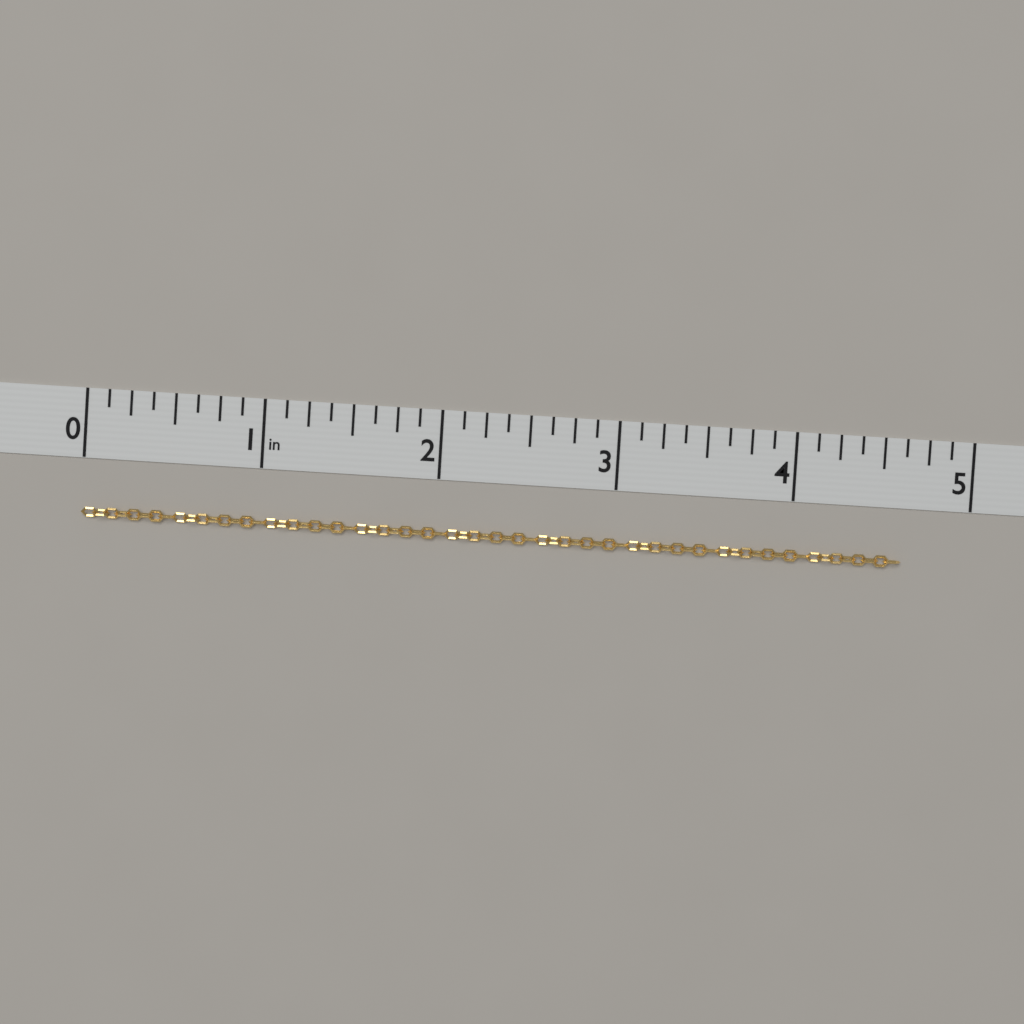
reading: 4.625 in
